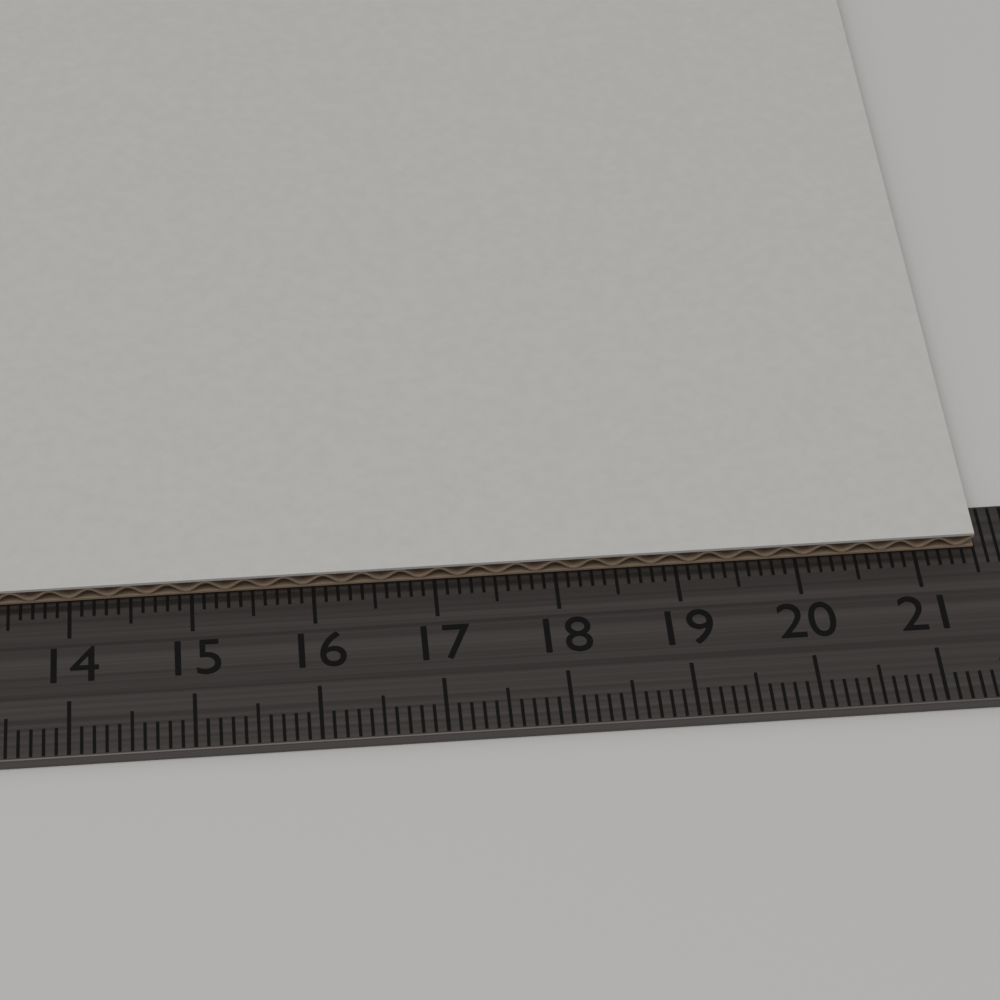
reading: 21.5 cm
